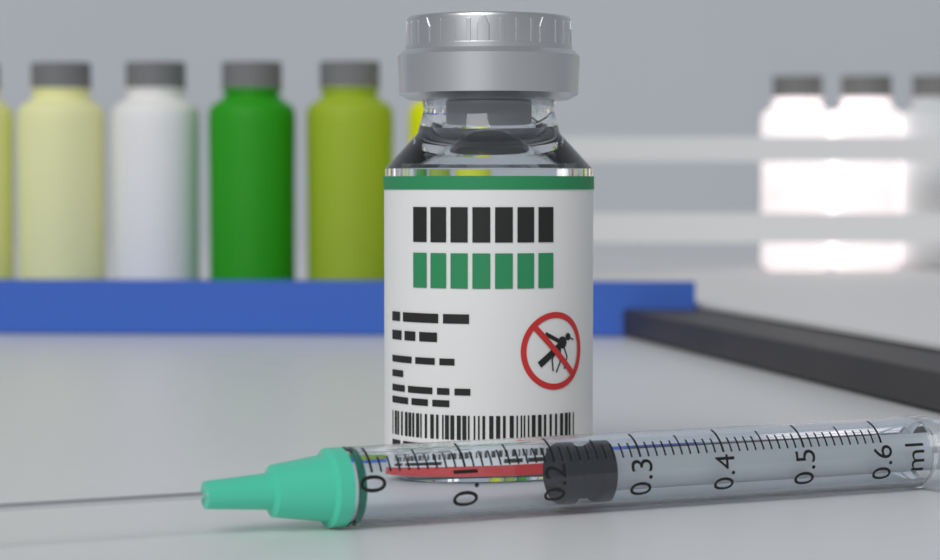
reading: 0.22 ml
